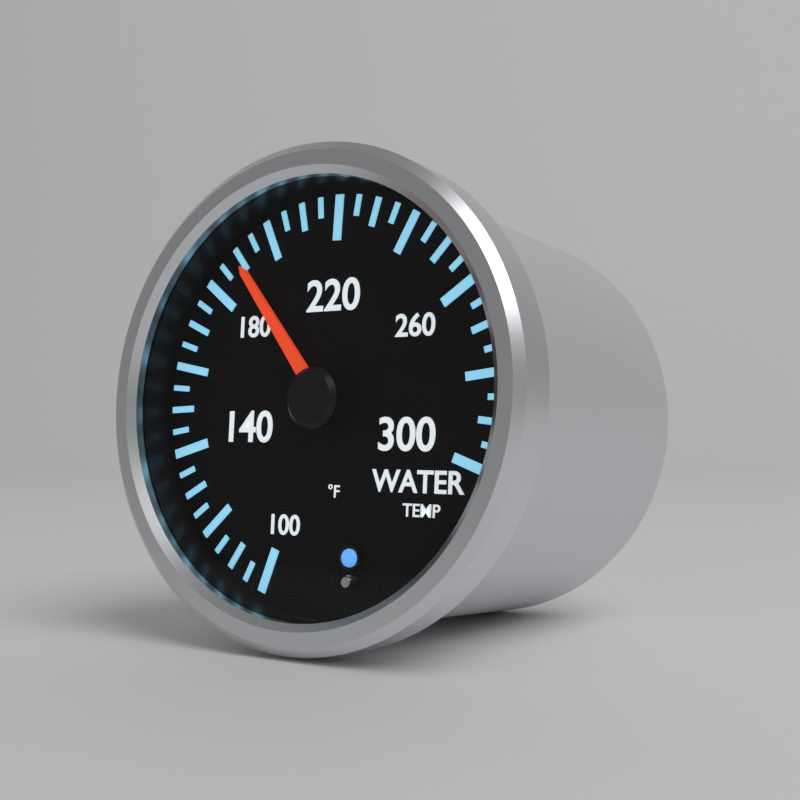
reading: 190 °F
